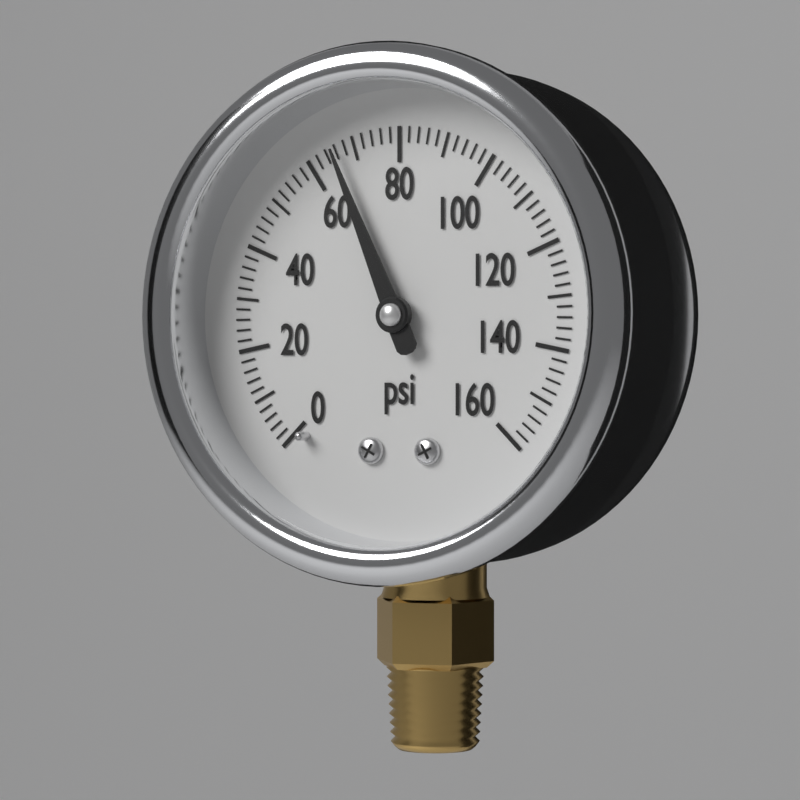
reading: 66 psi
